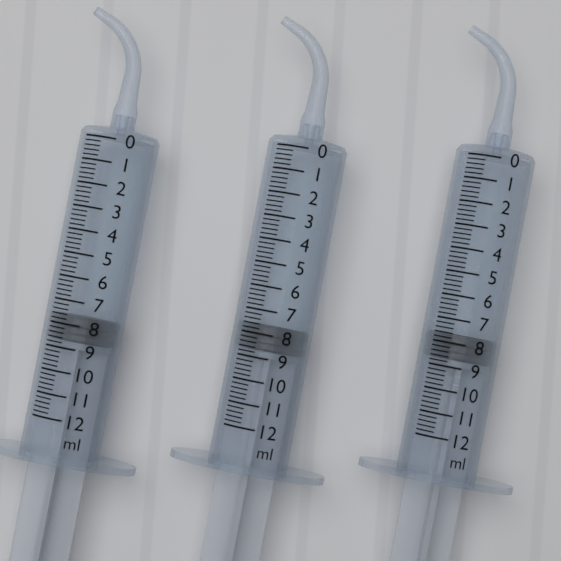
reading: 7.6 ml
